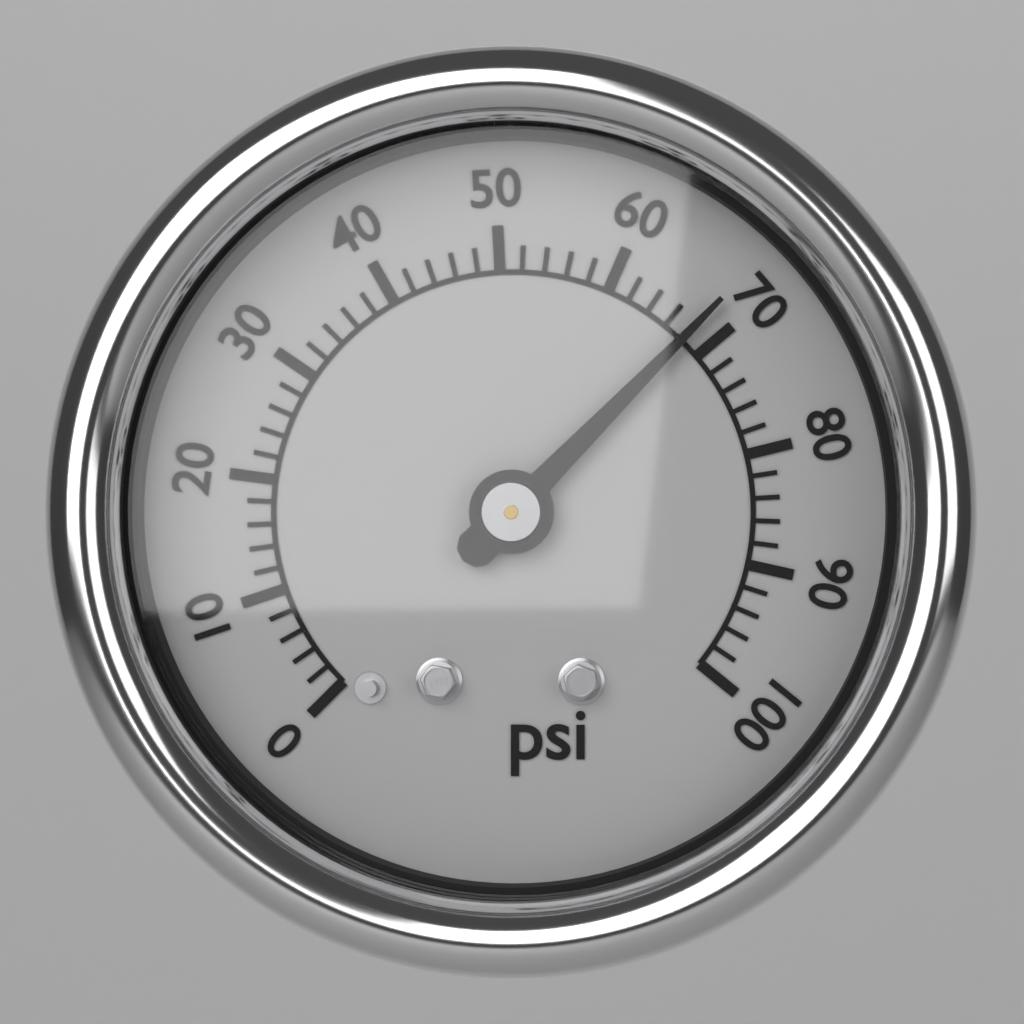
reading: 68 psi
